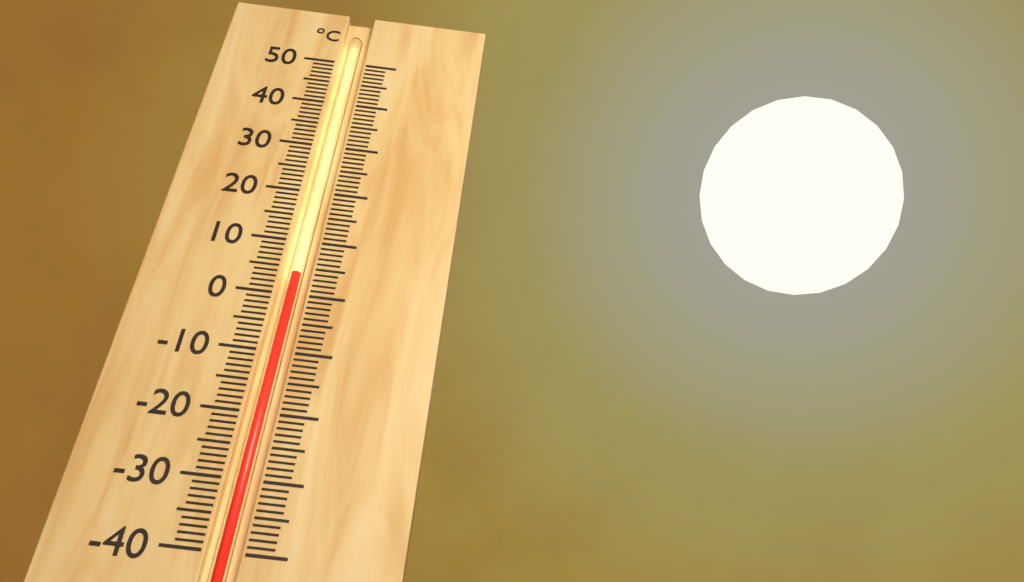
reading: 4 °C
